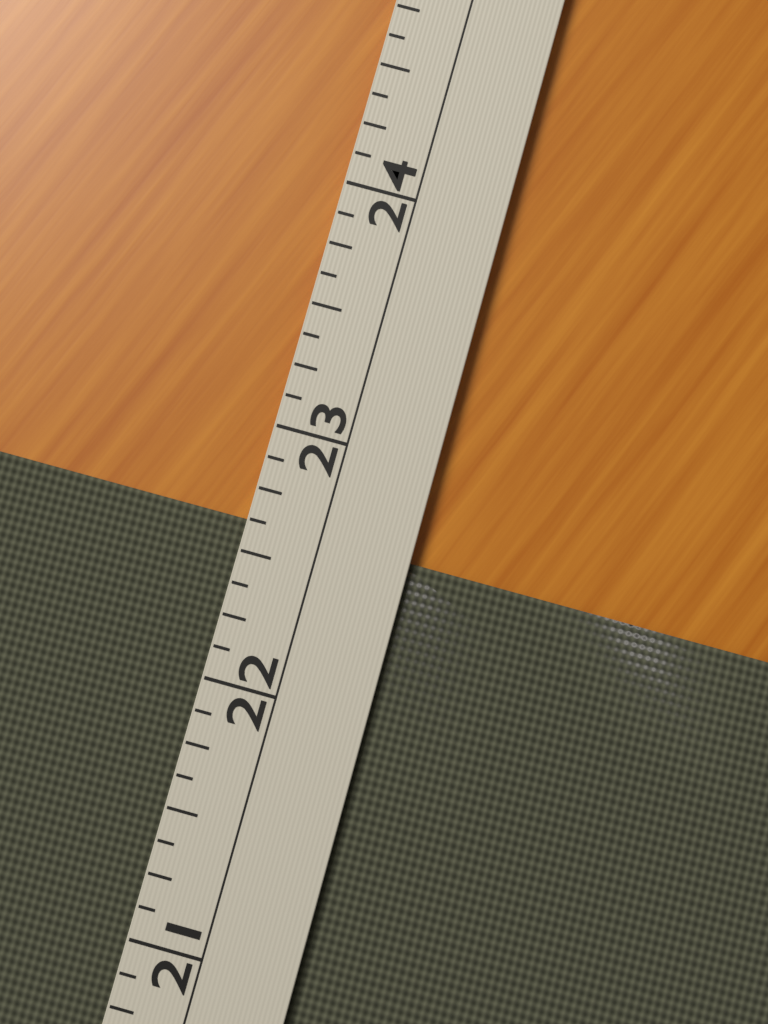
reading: 22.625 (no unit)
